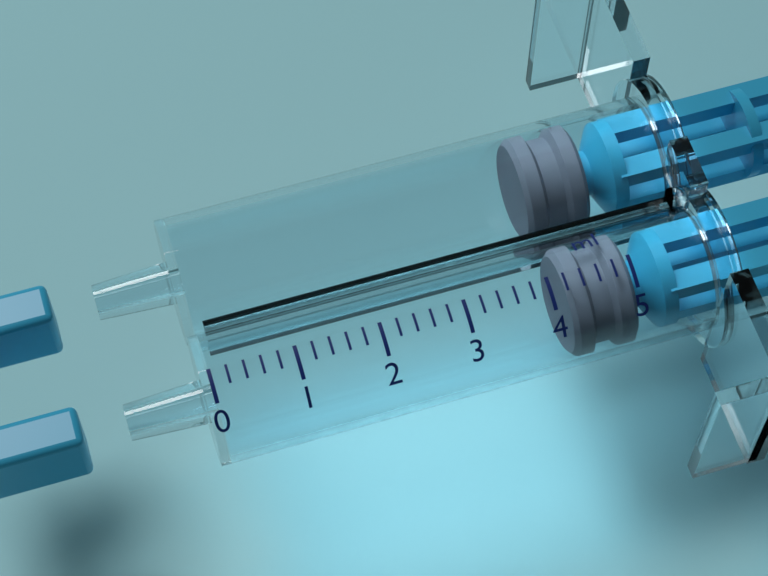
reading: 4.2 ml
